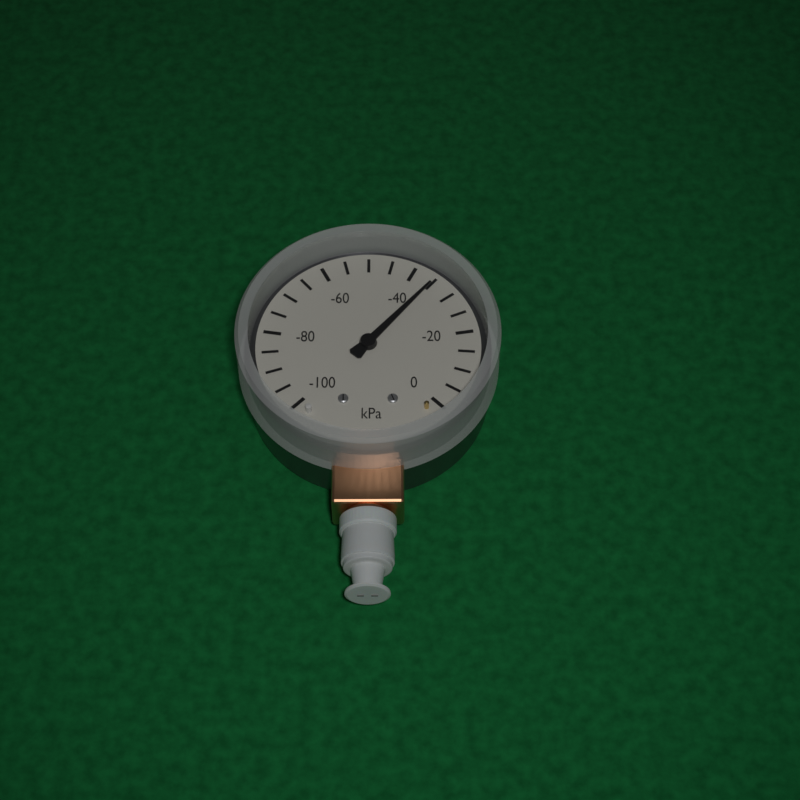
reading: -35 kPa
